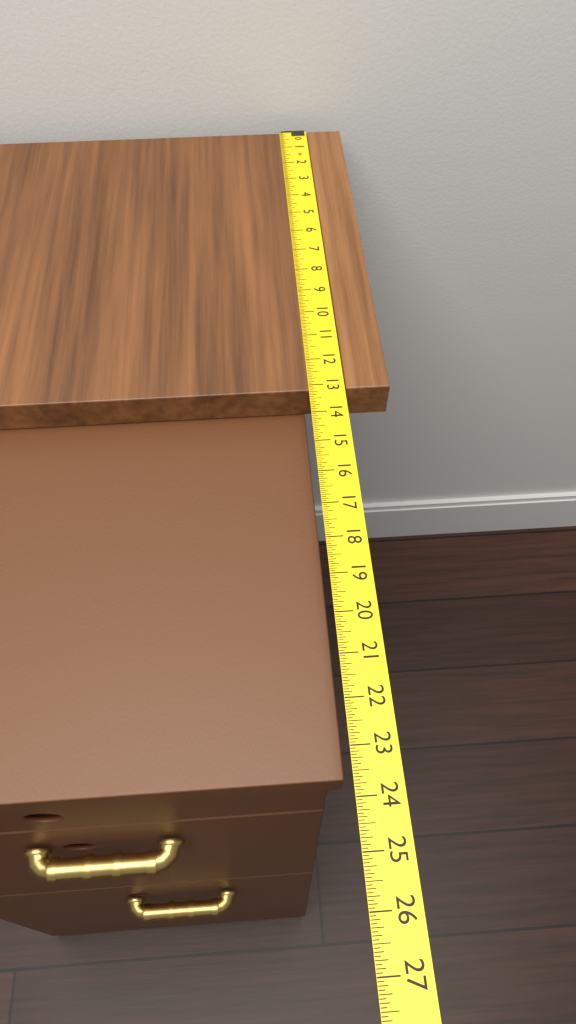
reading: 13.1875 in
